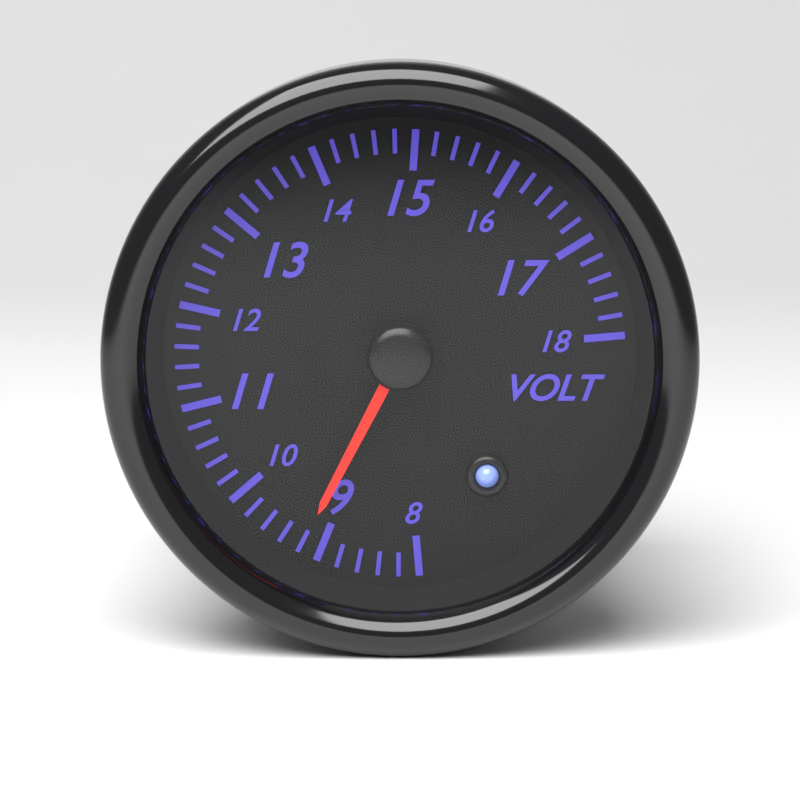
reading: 9.2 V
